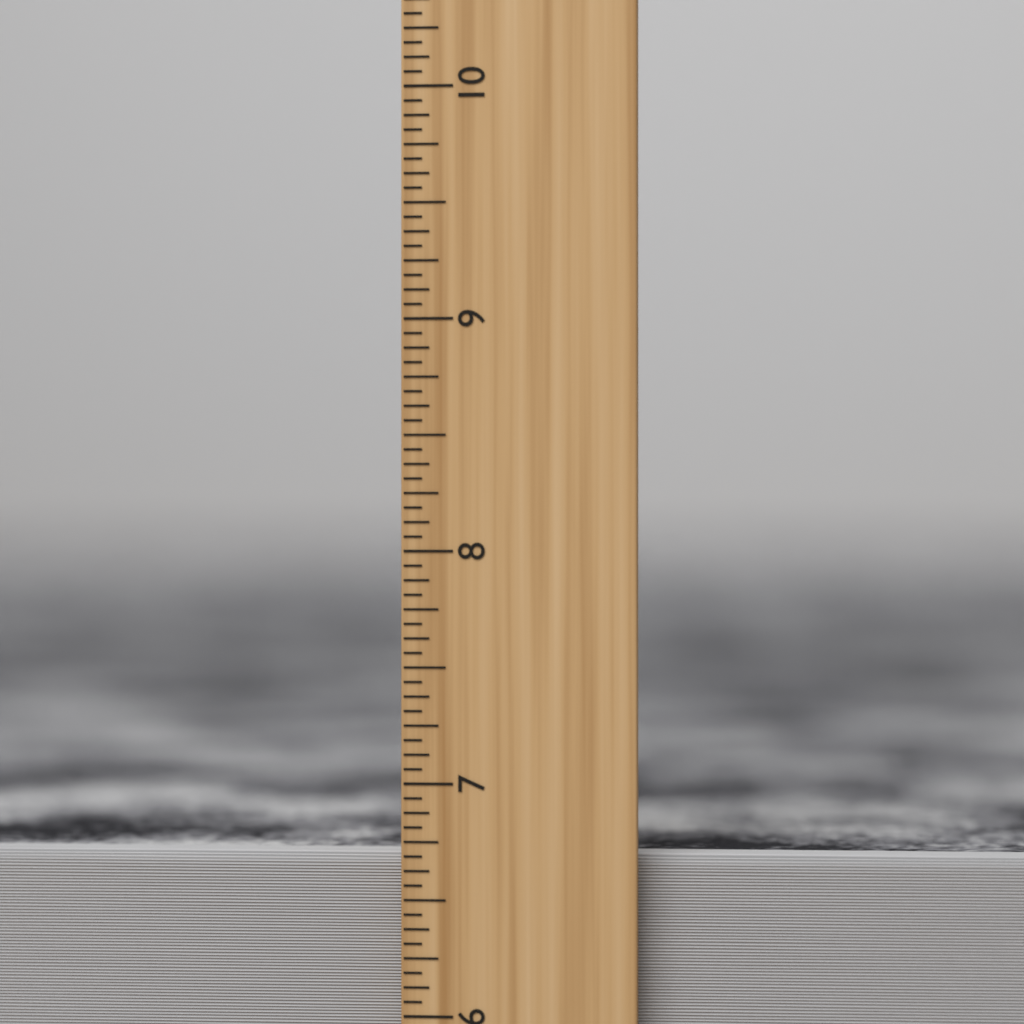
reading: 6.6875 inch
